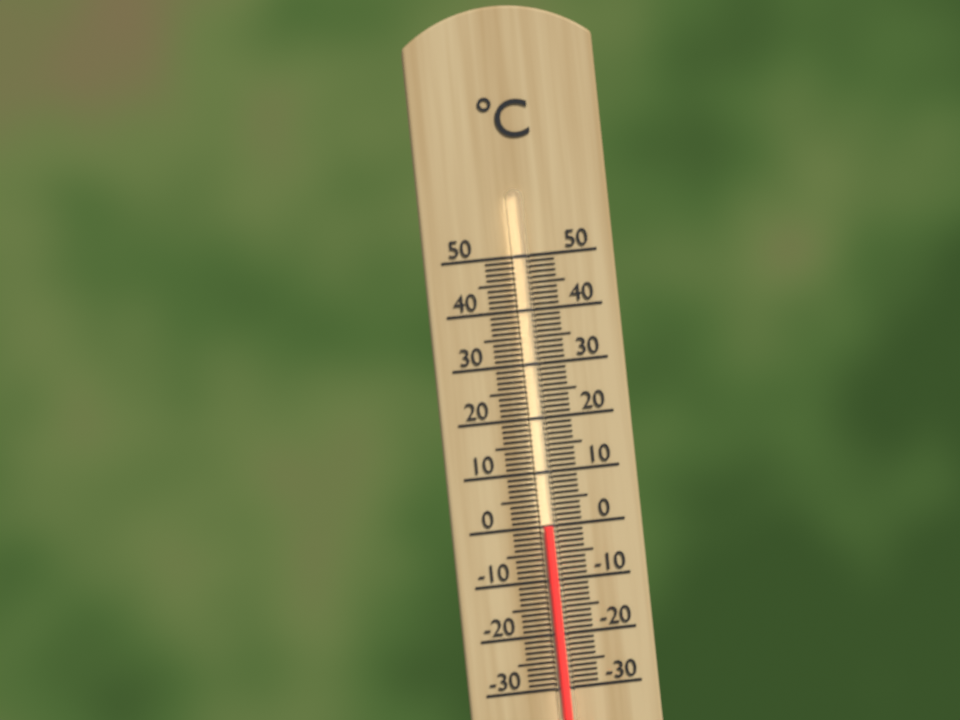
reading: 0 °C
